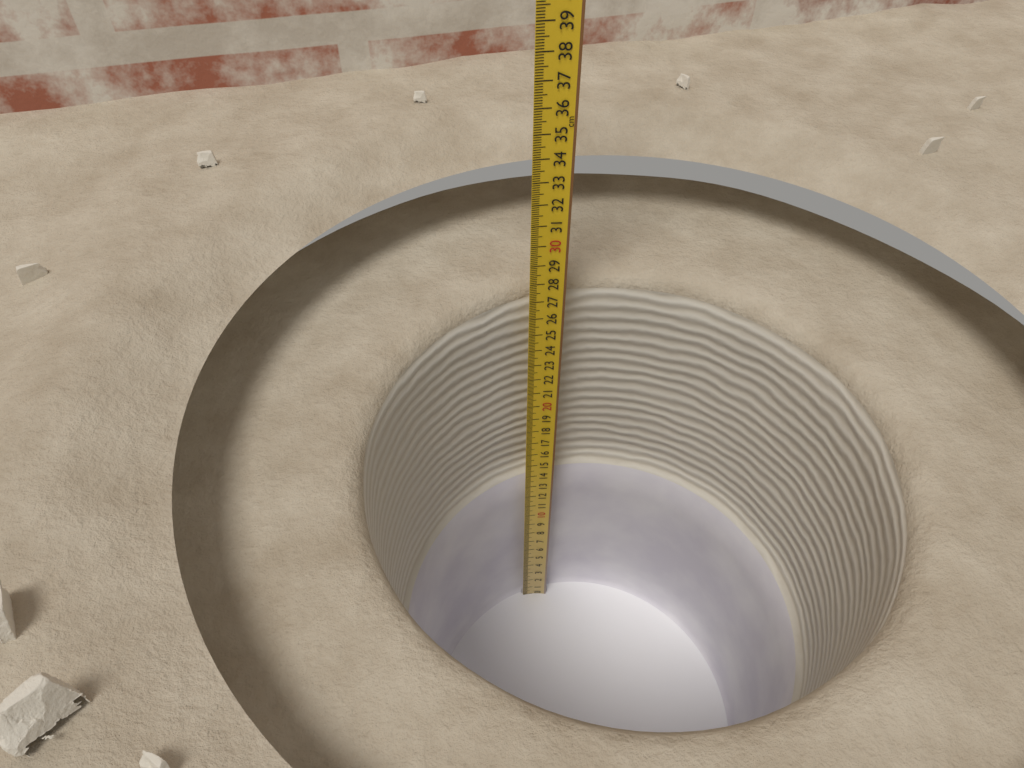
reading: 27.2 cm
